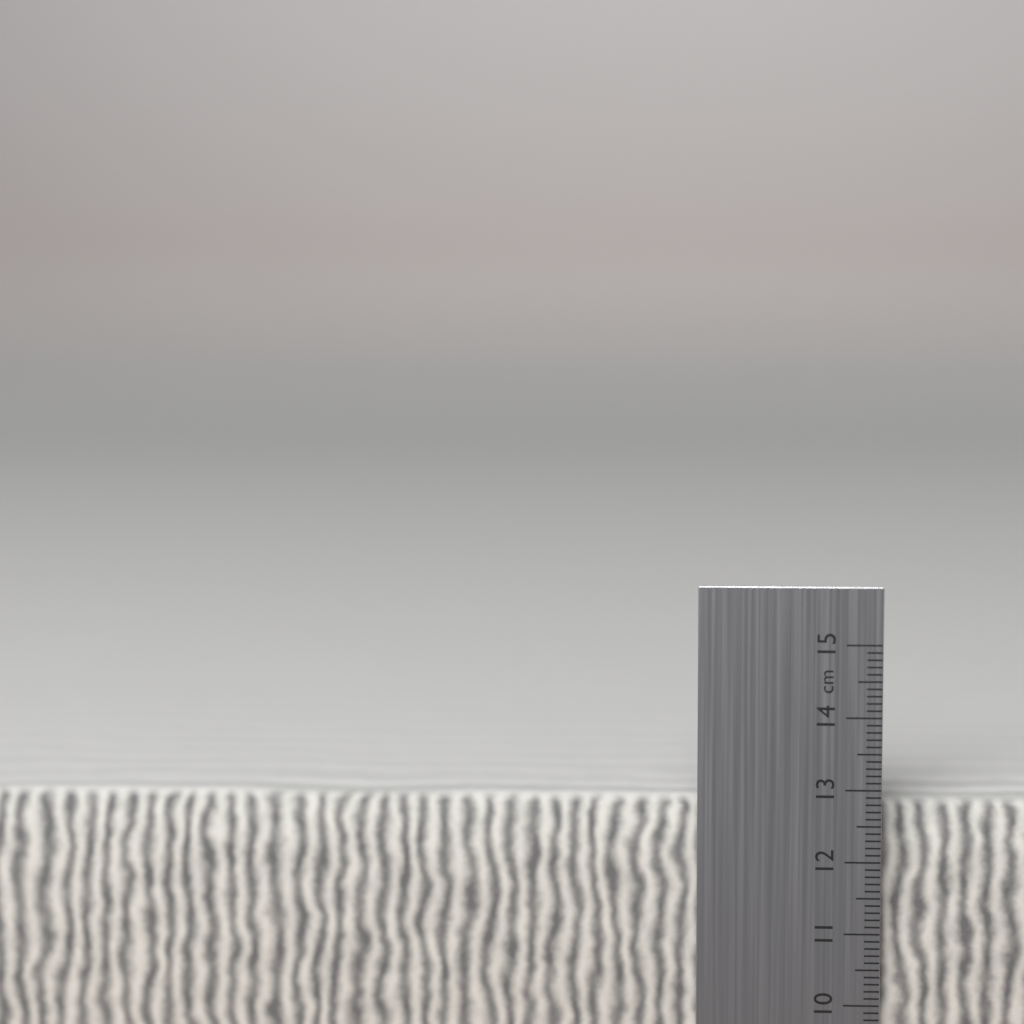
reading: 12.8 cm
